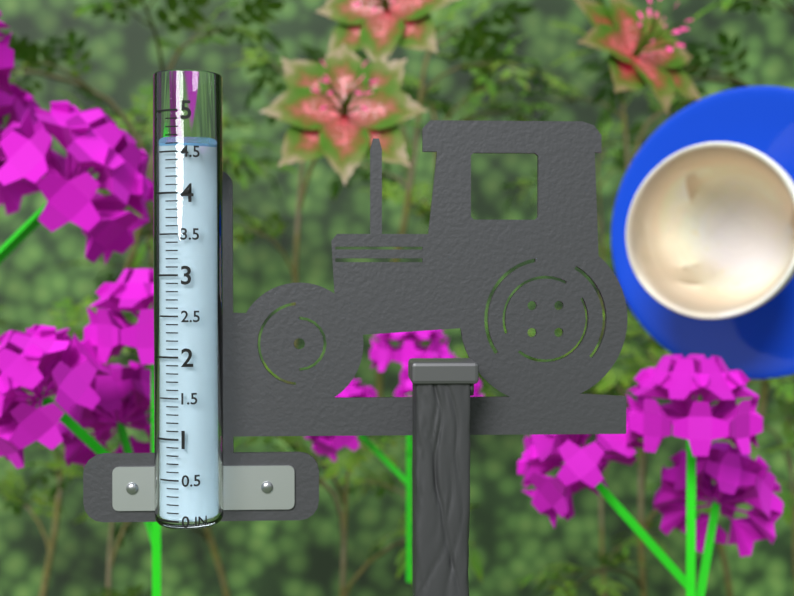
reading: 4.6 in
